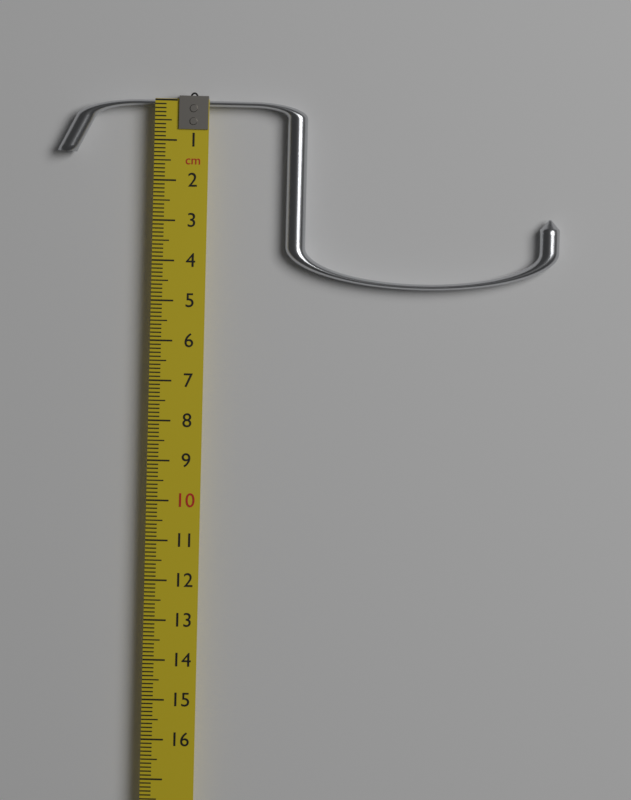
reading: 4.6 cm
